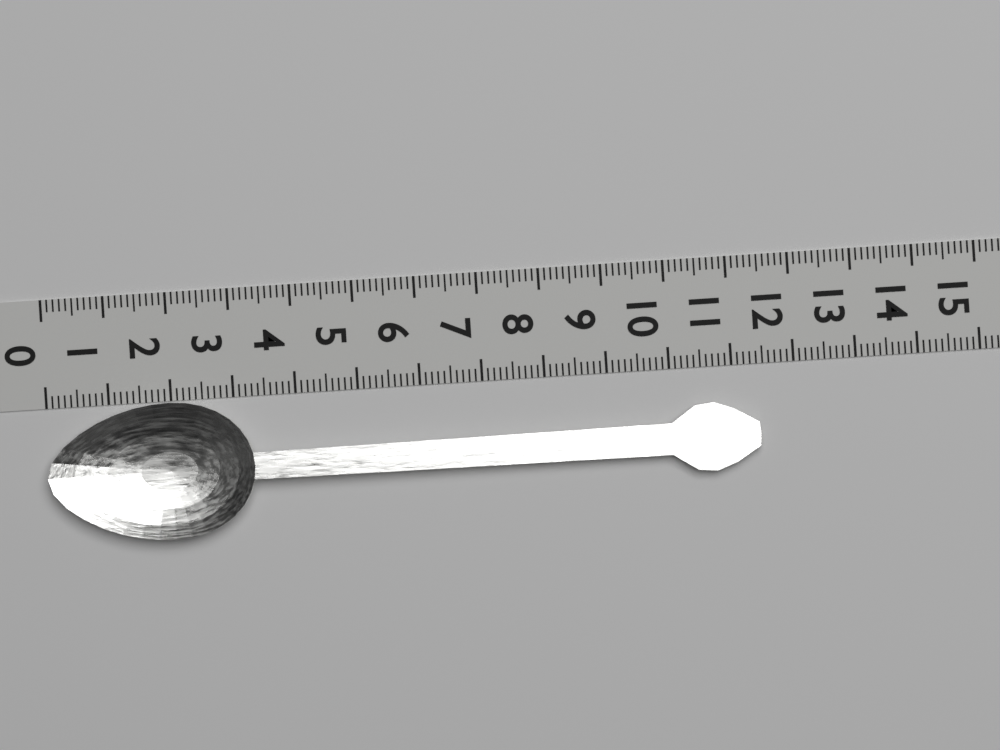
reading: 11.4 (no unit)
